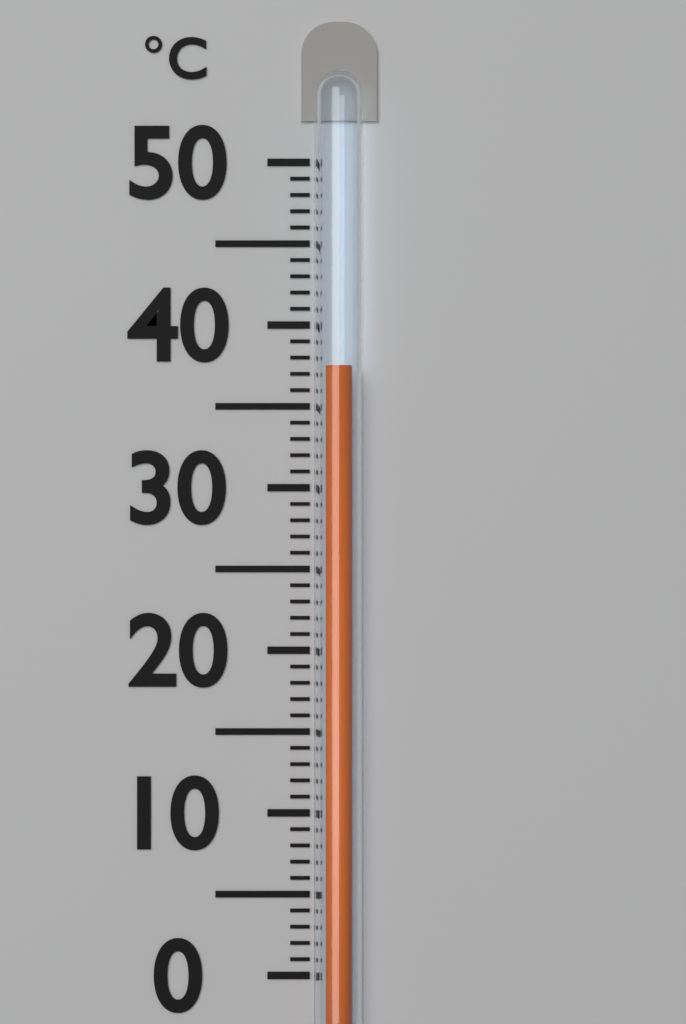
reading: 37.4 °C
